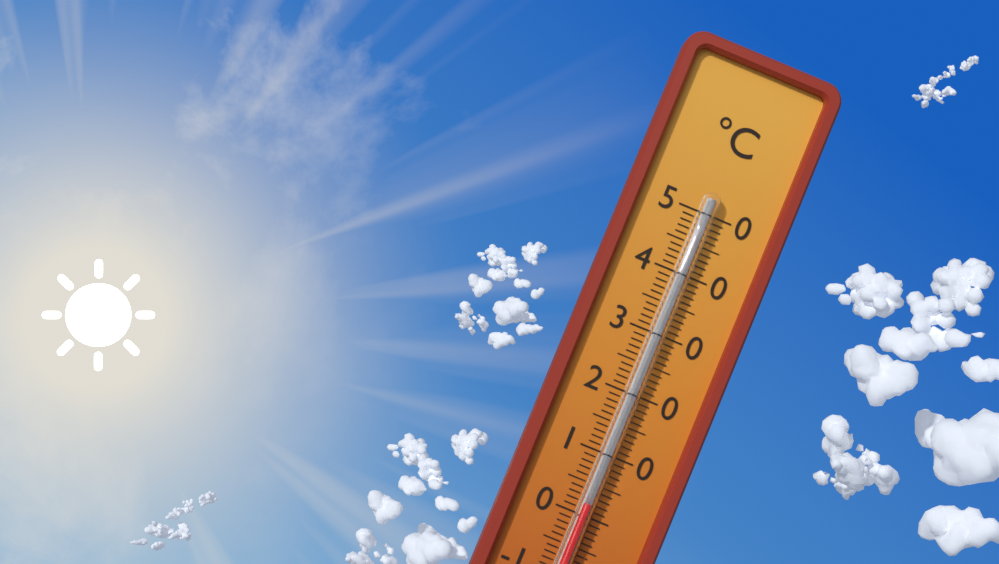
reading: 2 °C
